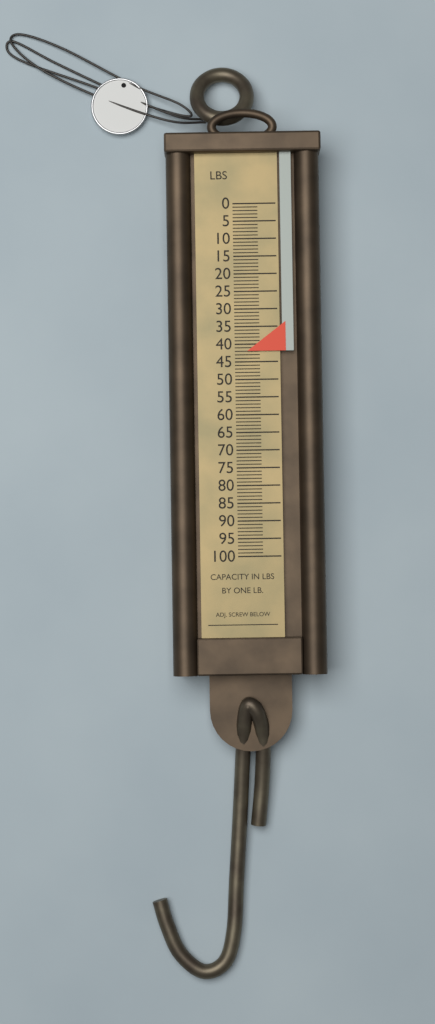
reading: 42 lb
